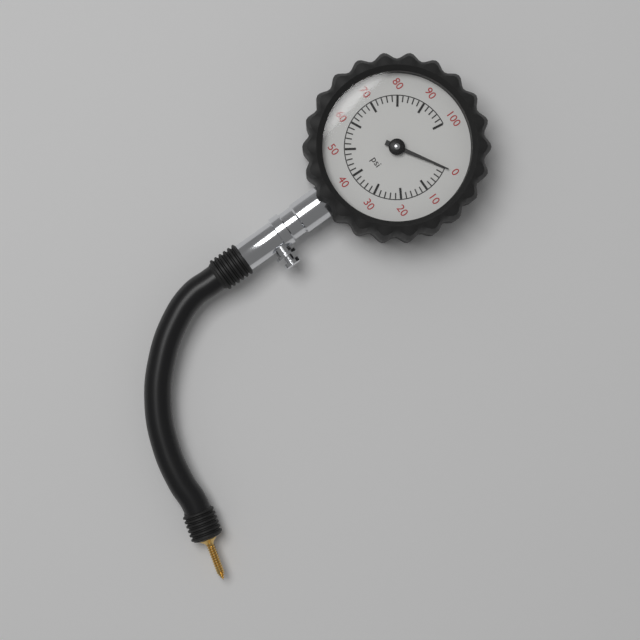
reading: 0 psi
